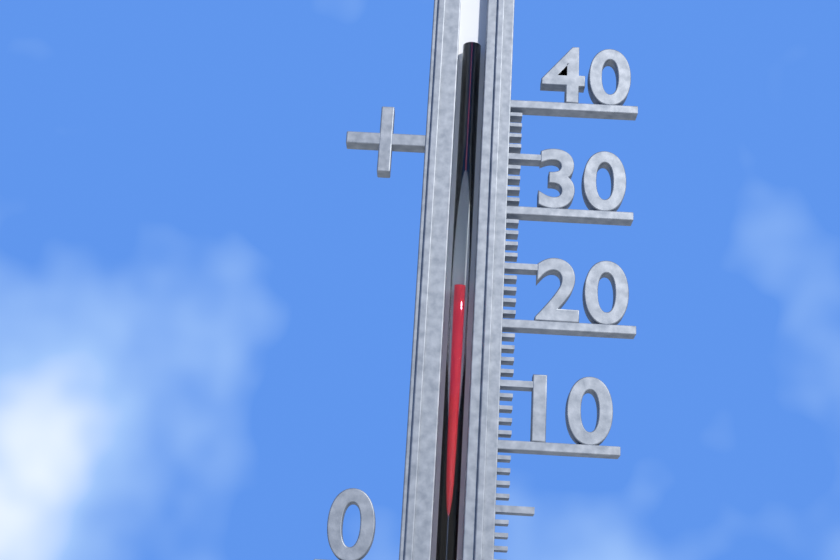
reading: 23 (no unit)
